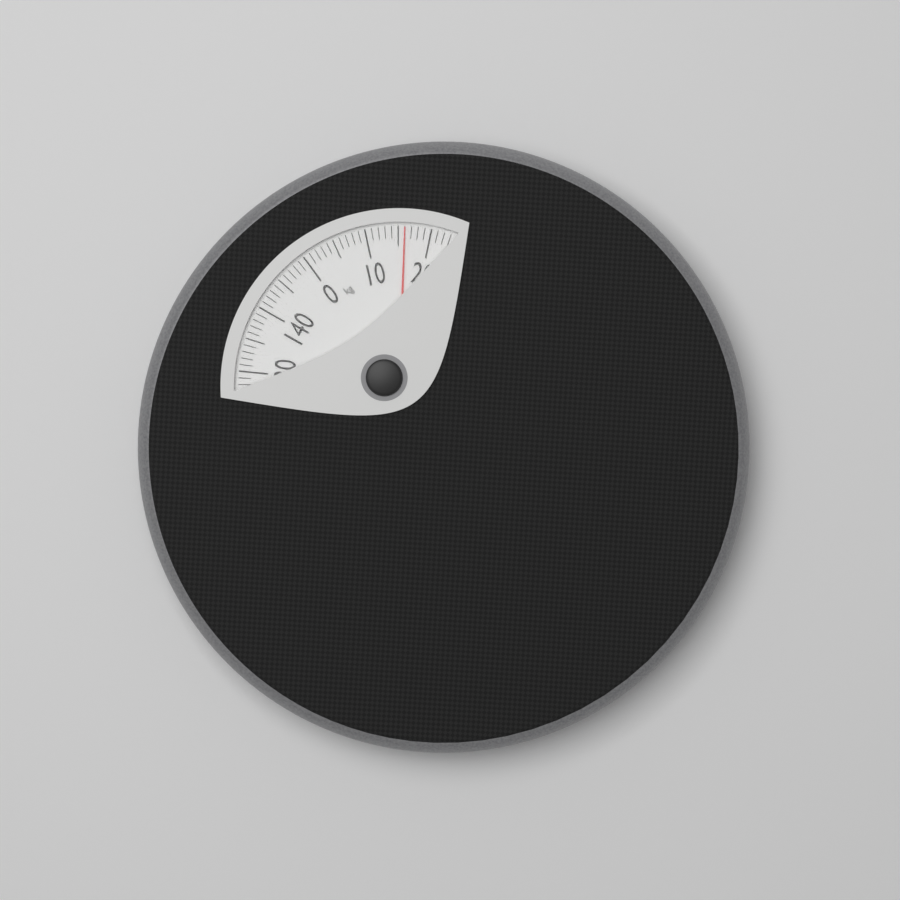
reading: 16 kg
